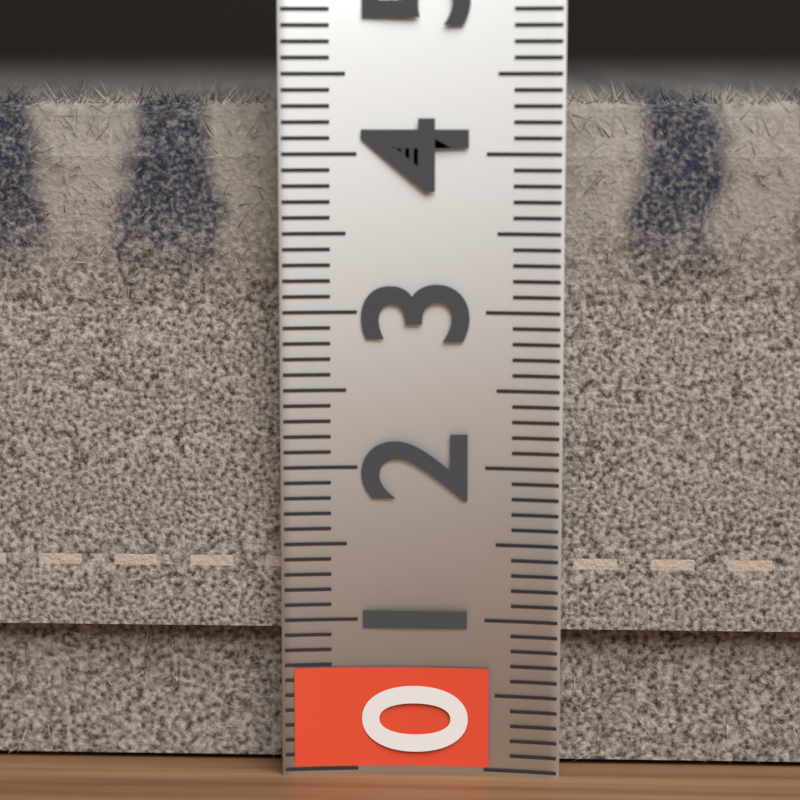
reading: 4.5 (no unit)
